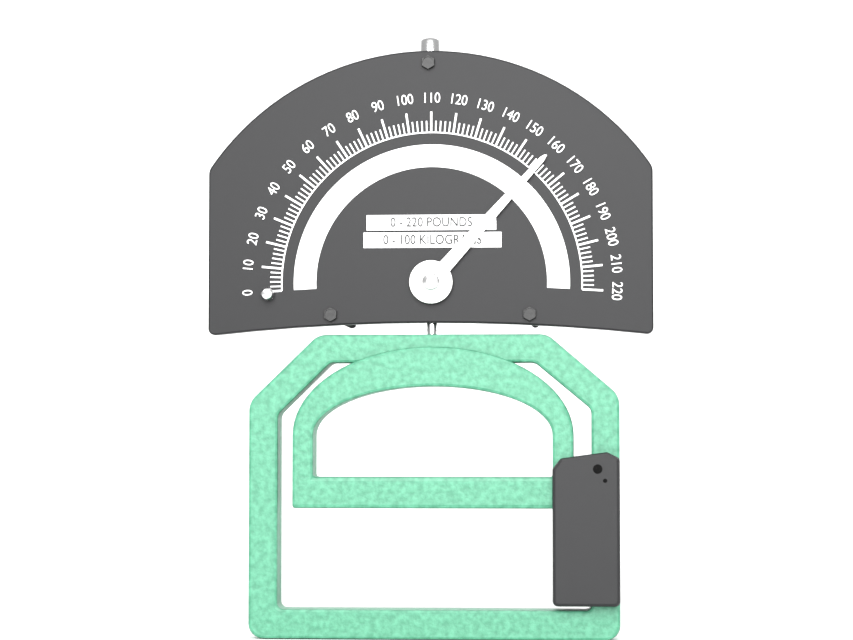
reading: 160 lb
